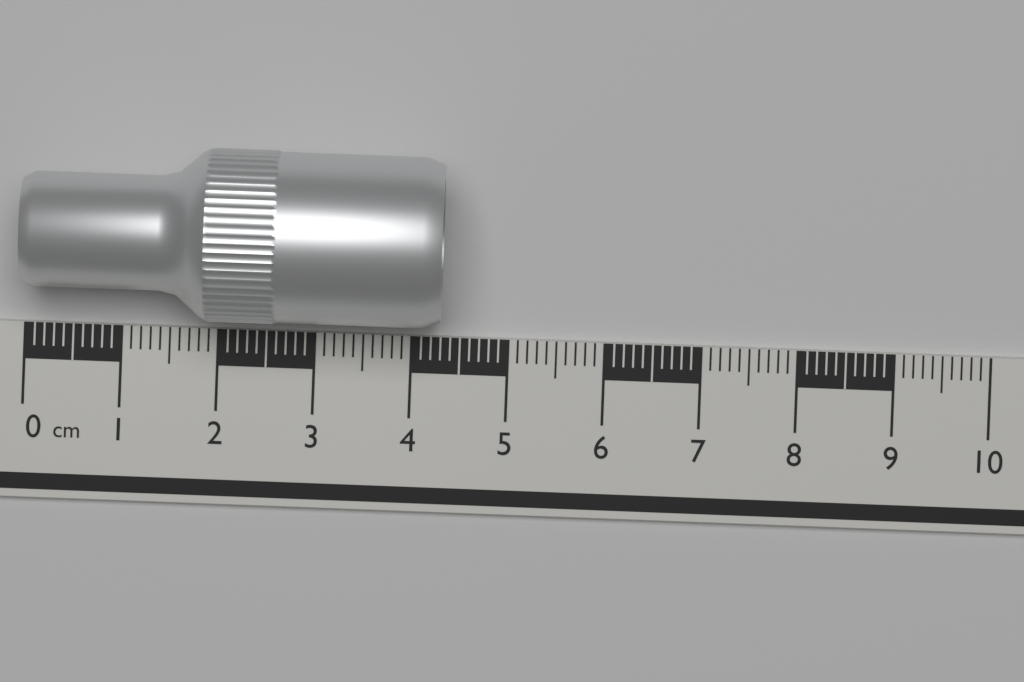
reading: 4.3 cm
